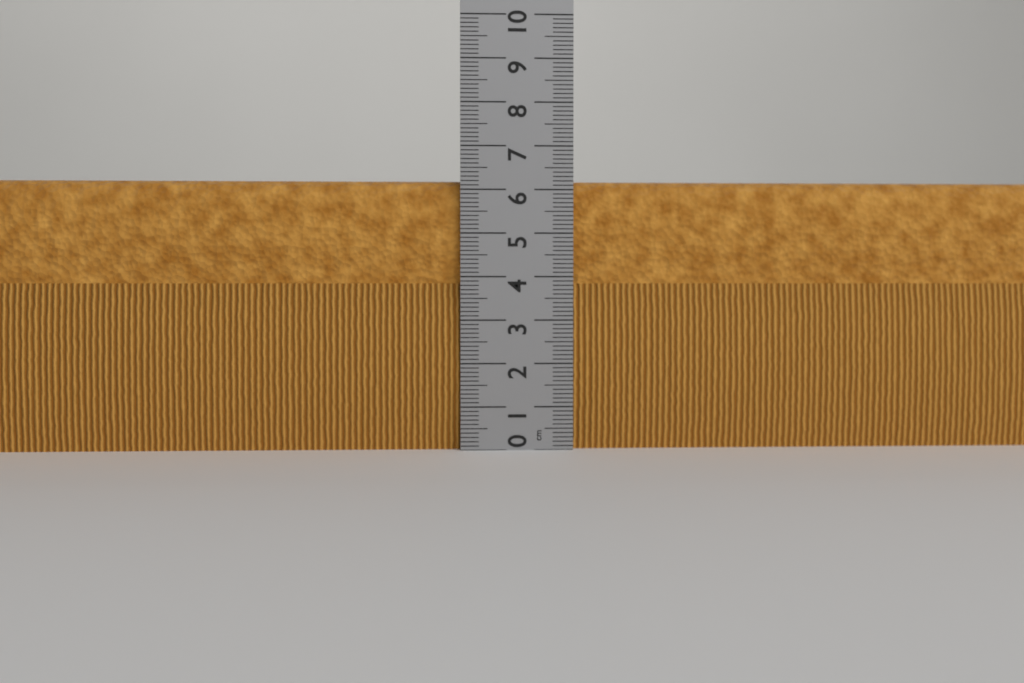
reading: 6.2 cm
